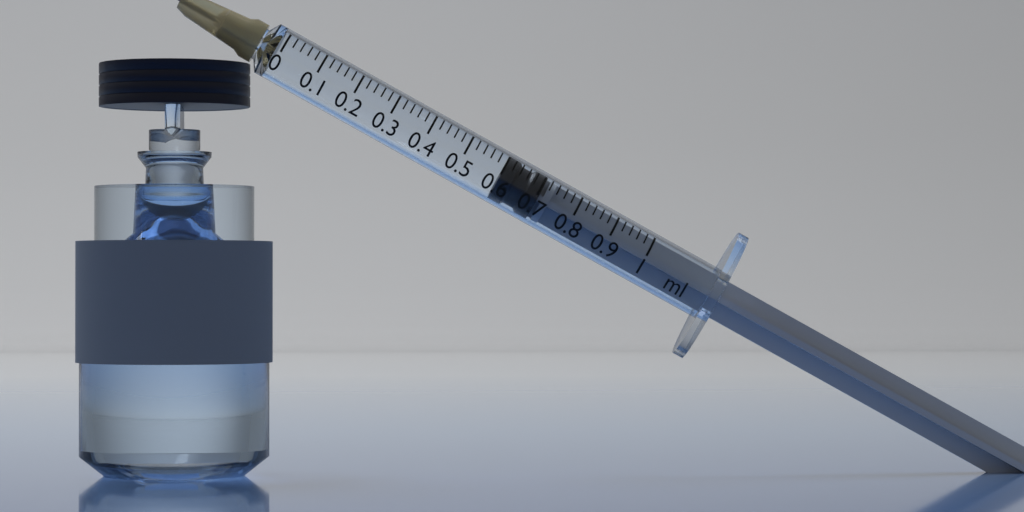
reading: 0.60 ml
